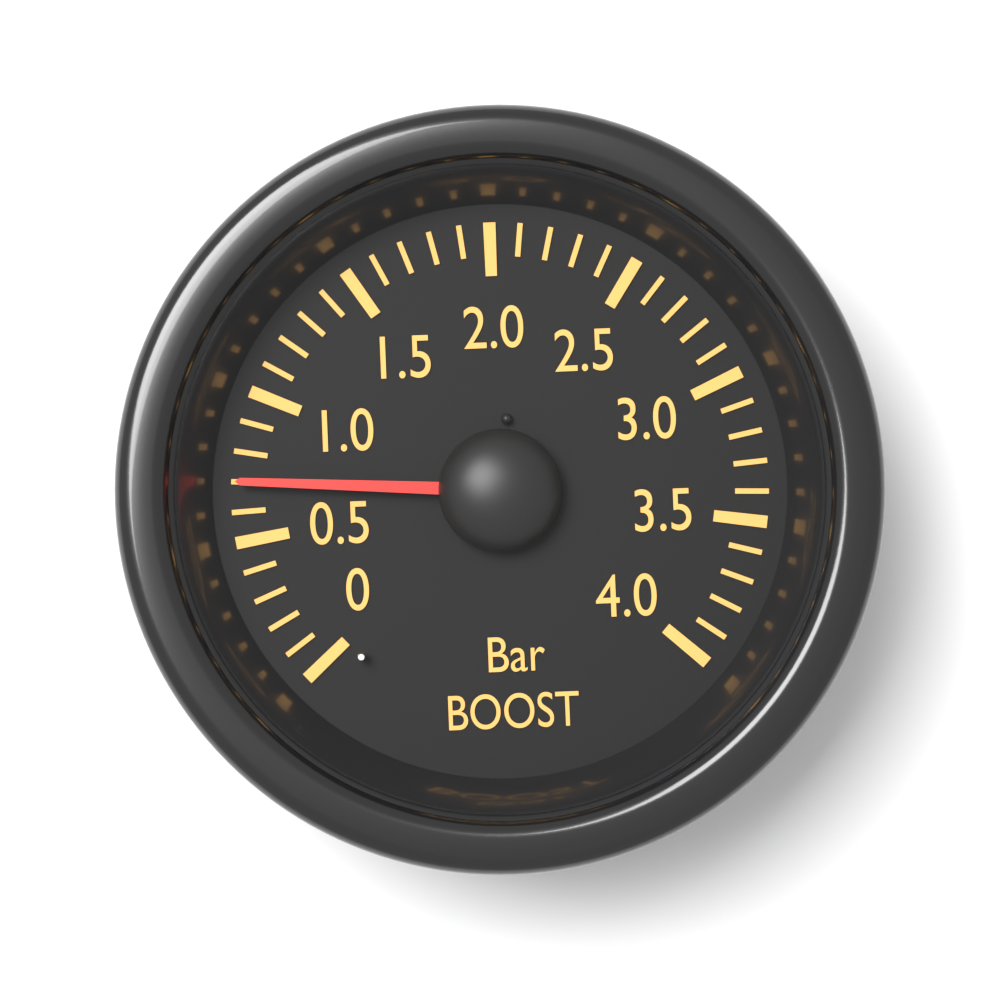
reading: 0.7 bar
